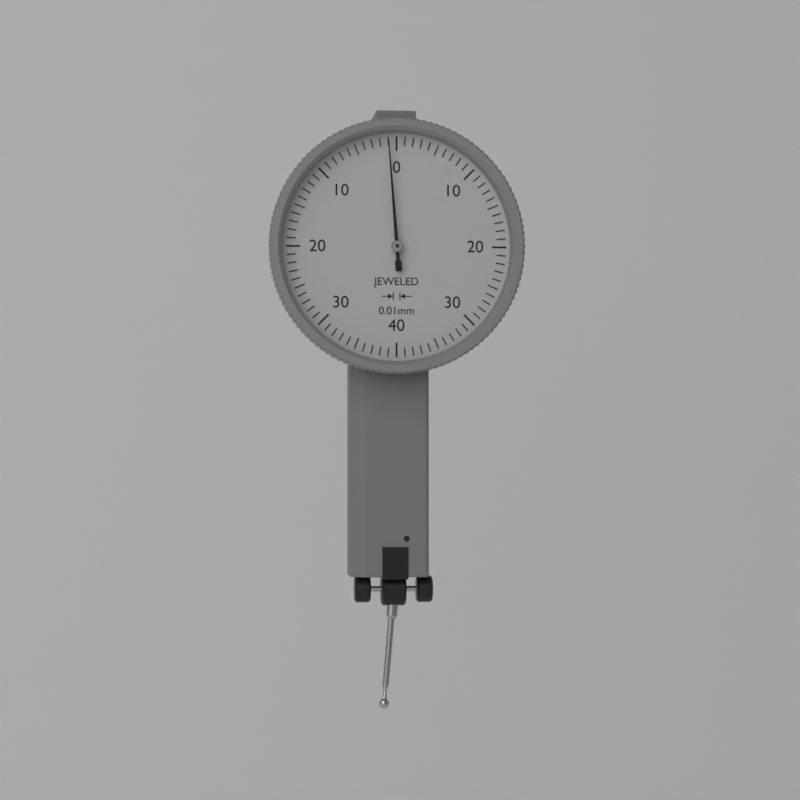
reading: 0.01 mm
